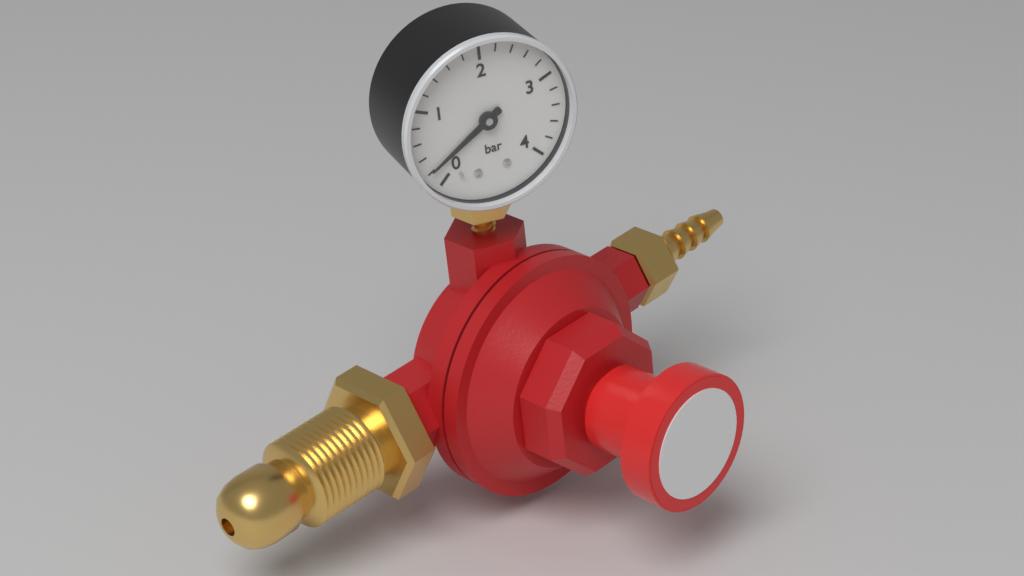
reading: 0.2 bar
